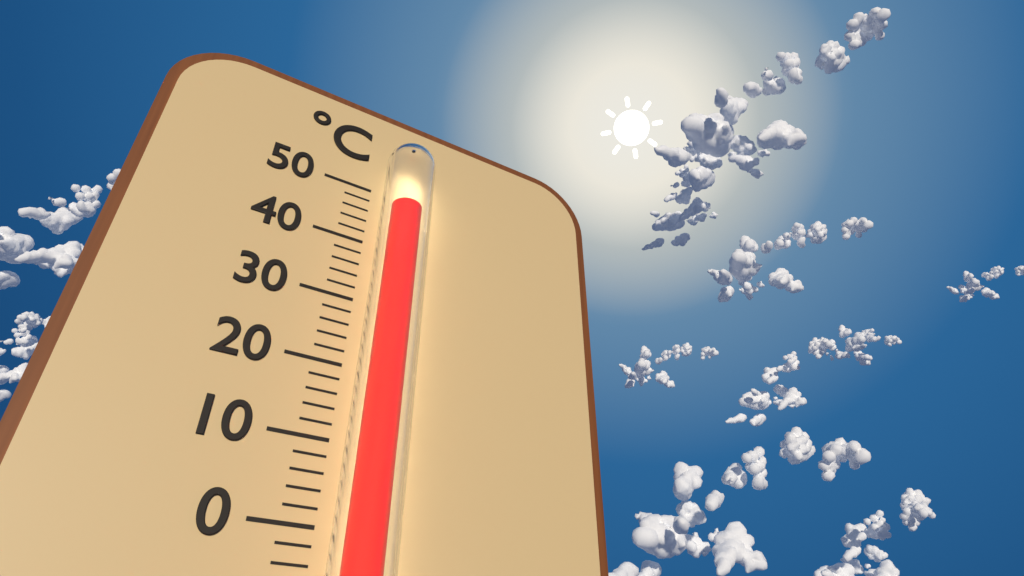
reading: 45 °C
